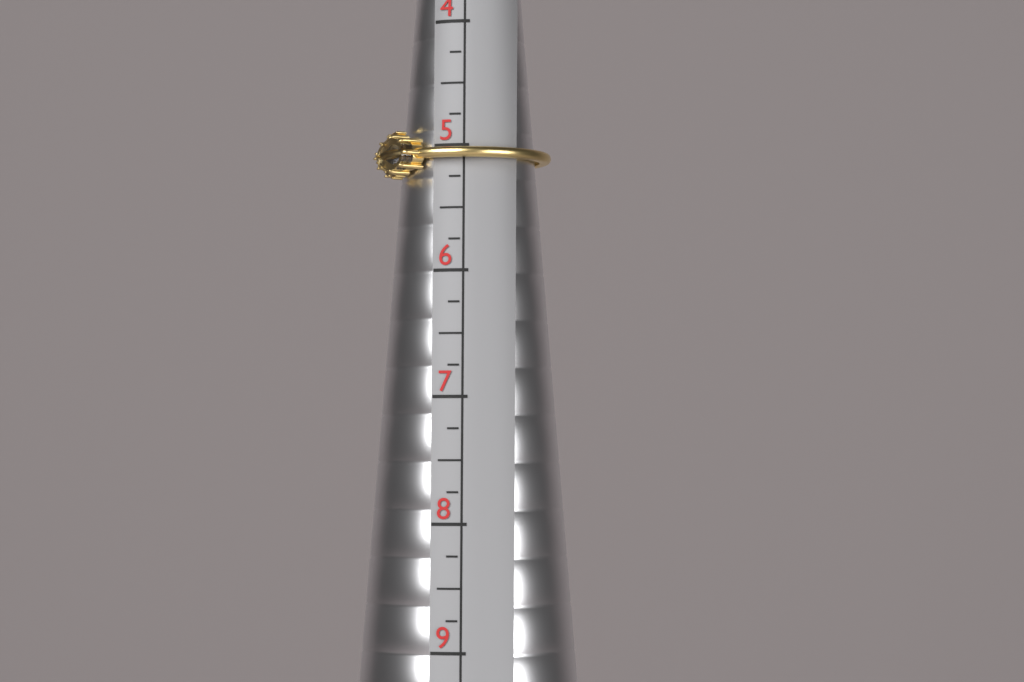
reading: 5.25 (no unit)
